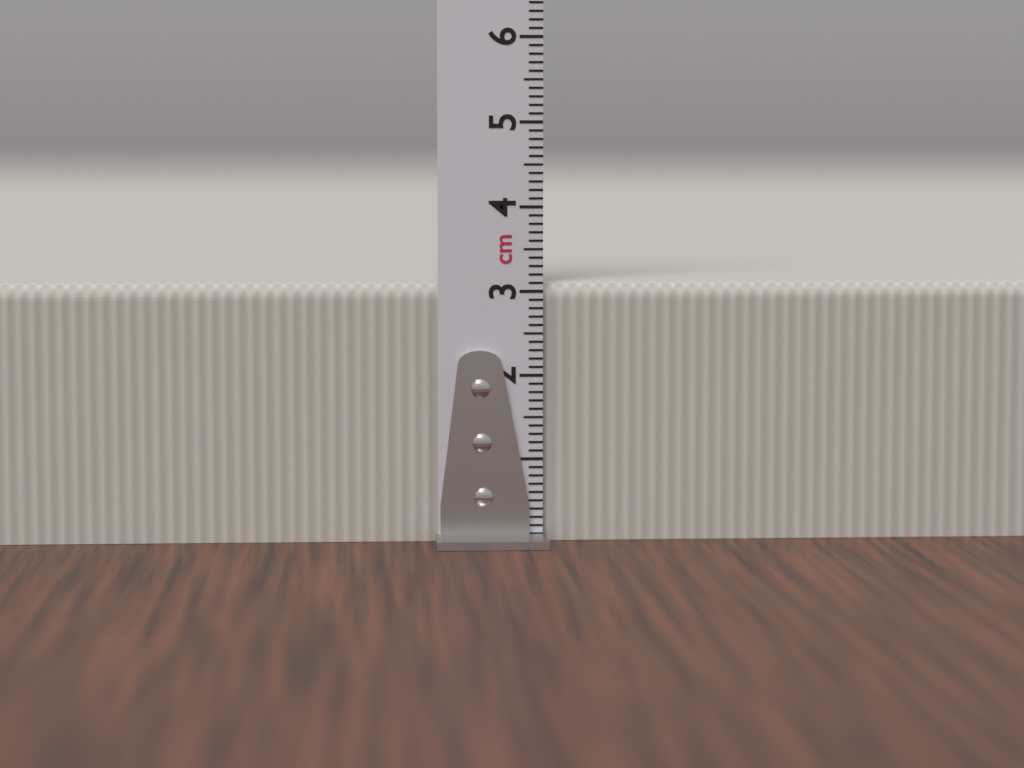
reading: 3.1 cm
